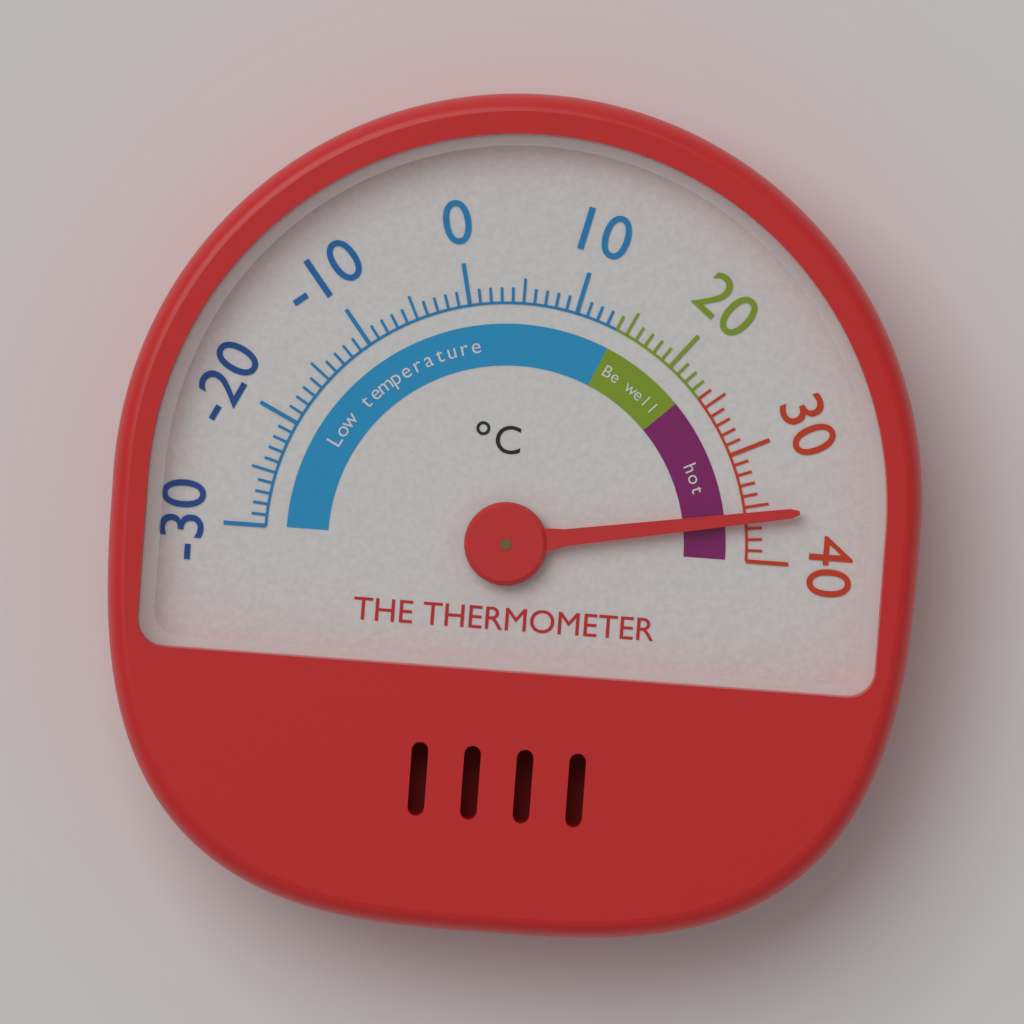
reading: 36 °C
